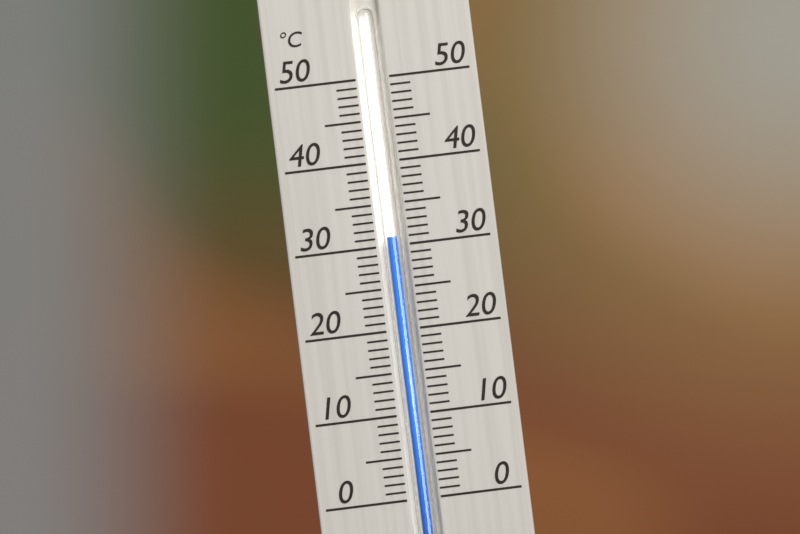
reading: 31 °C
